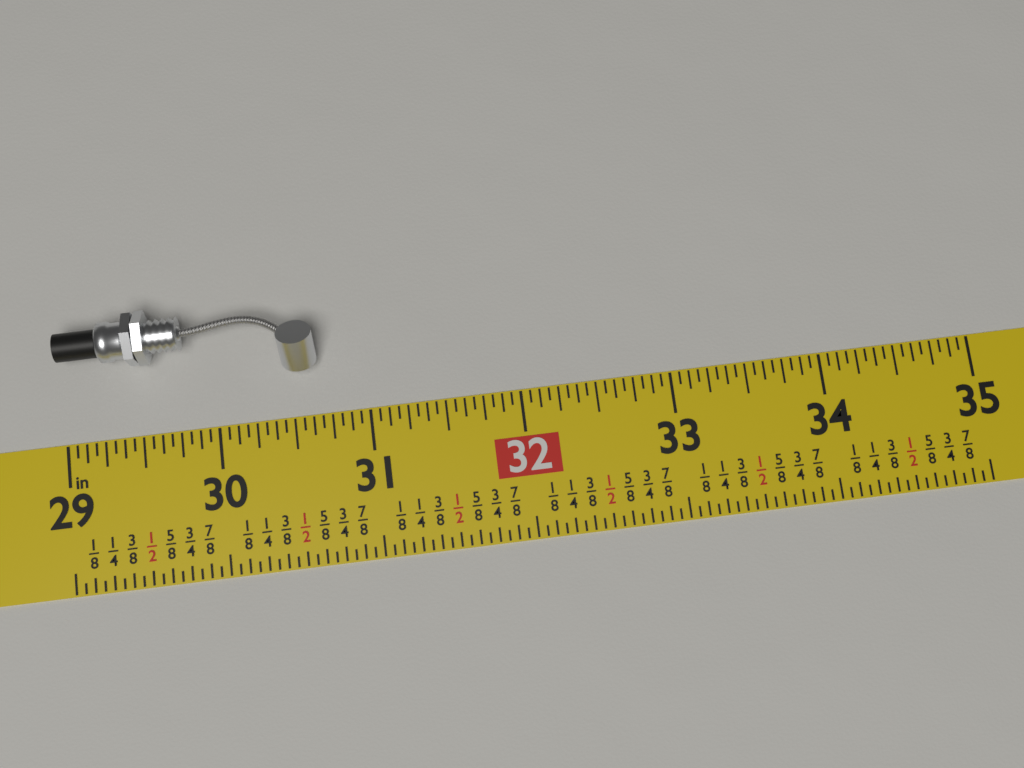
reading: 30.6875 in
